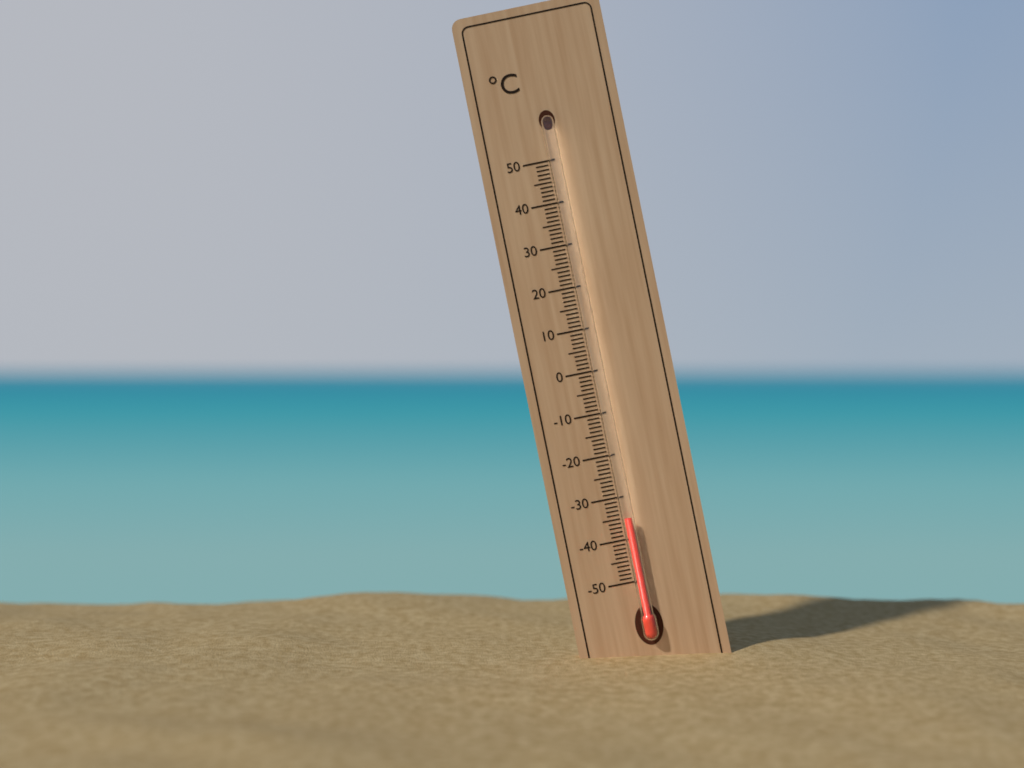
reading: -35 °C
